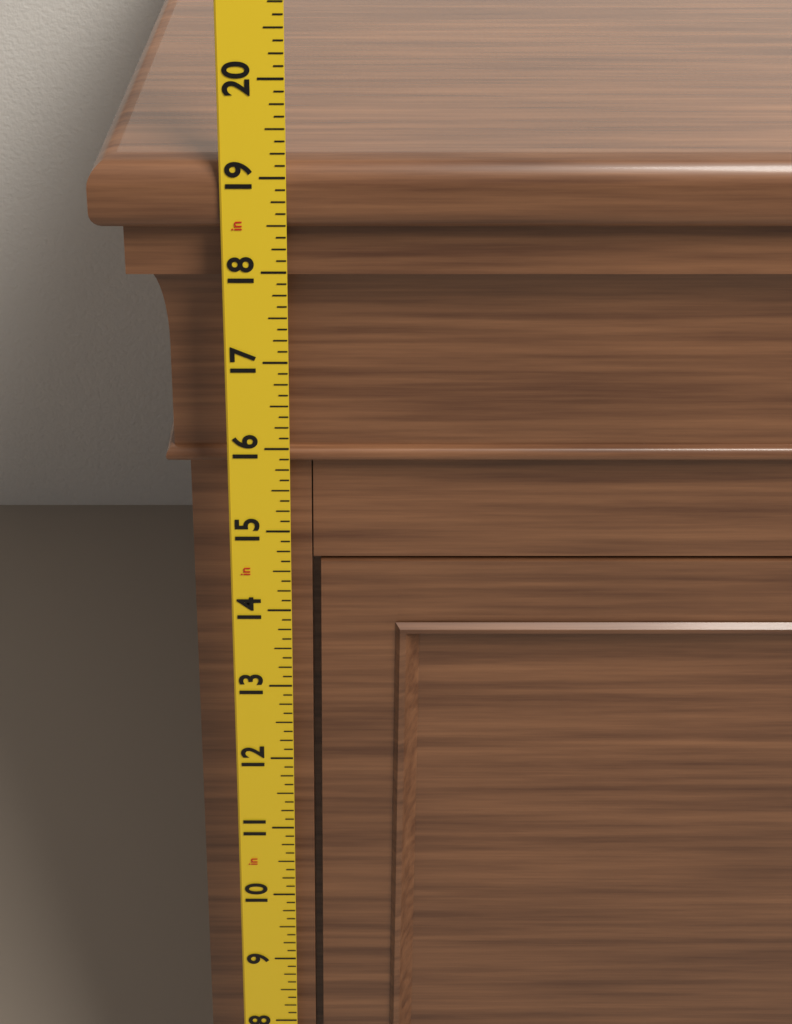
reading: 19.125 in
